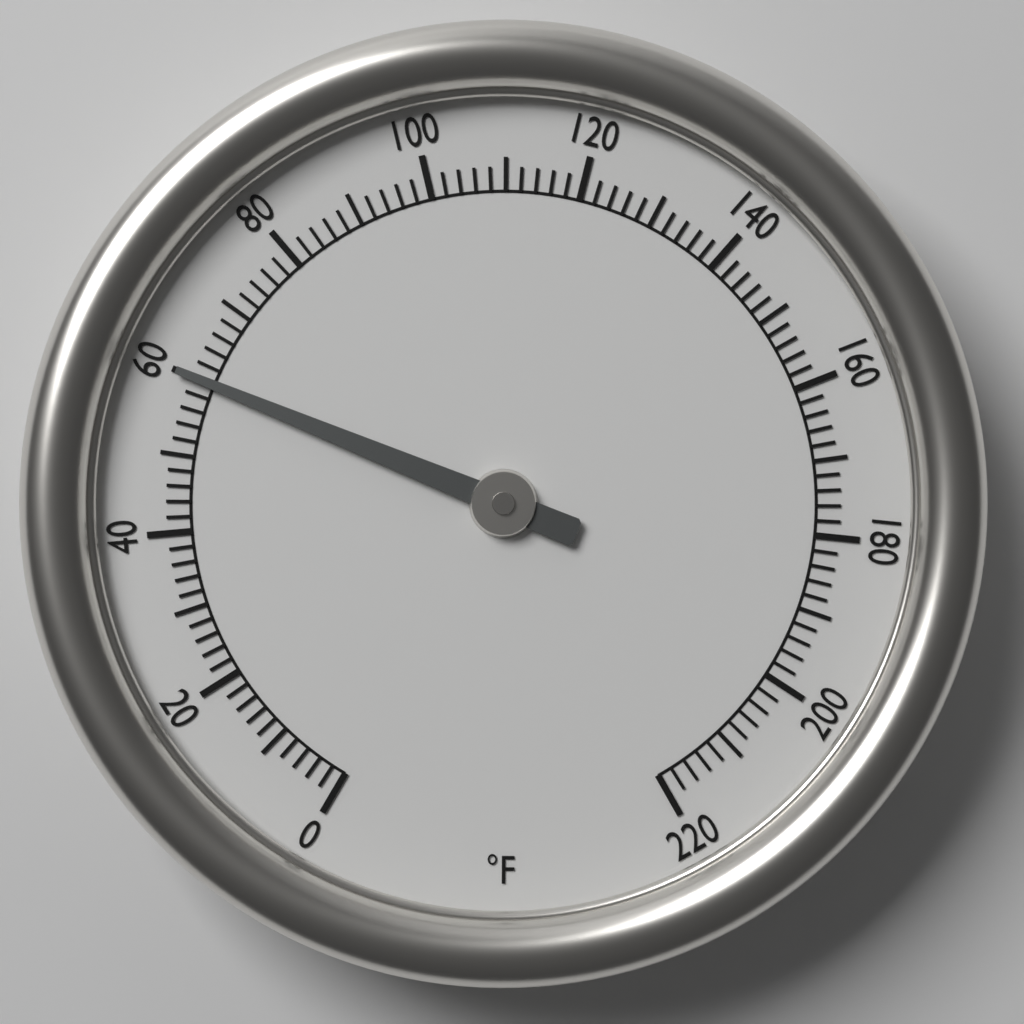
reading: 60 °F
